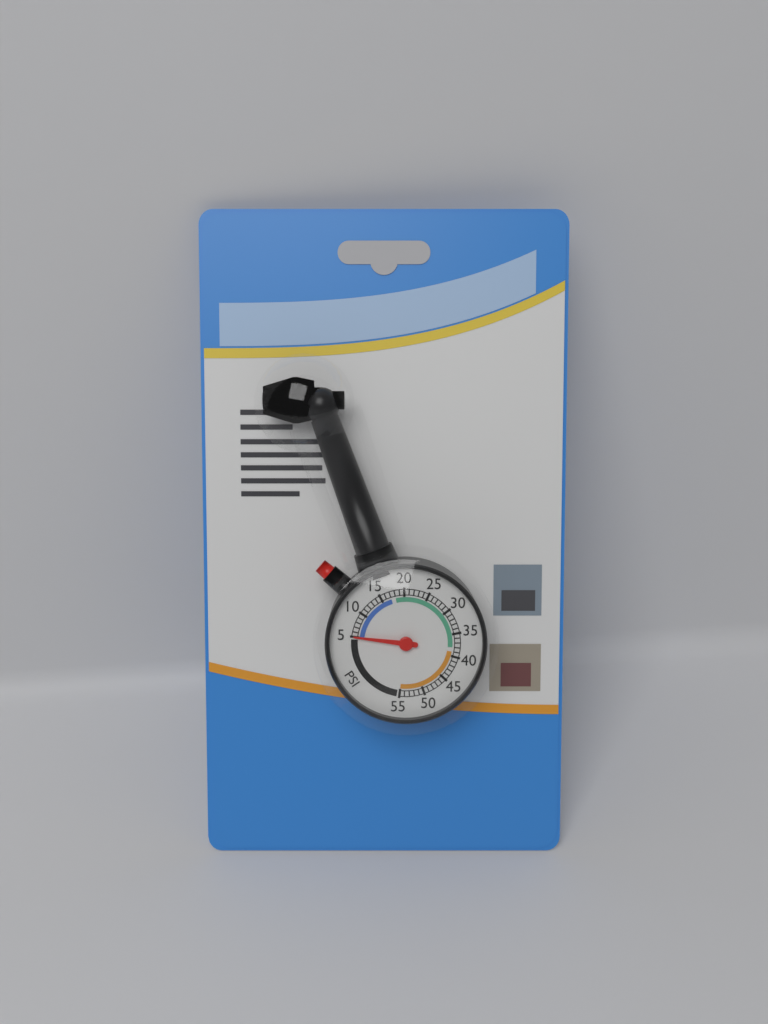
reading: 5 psi
